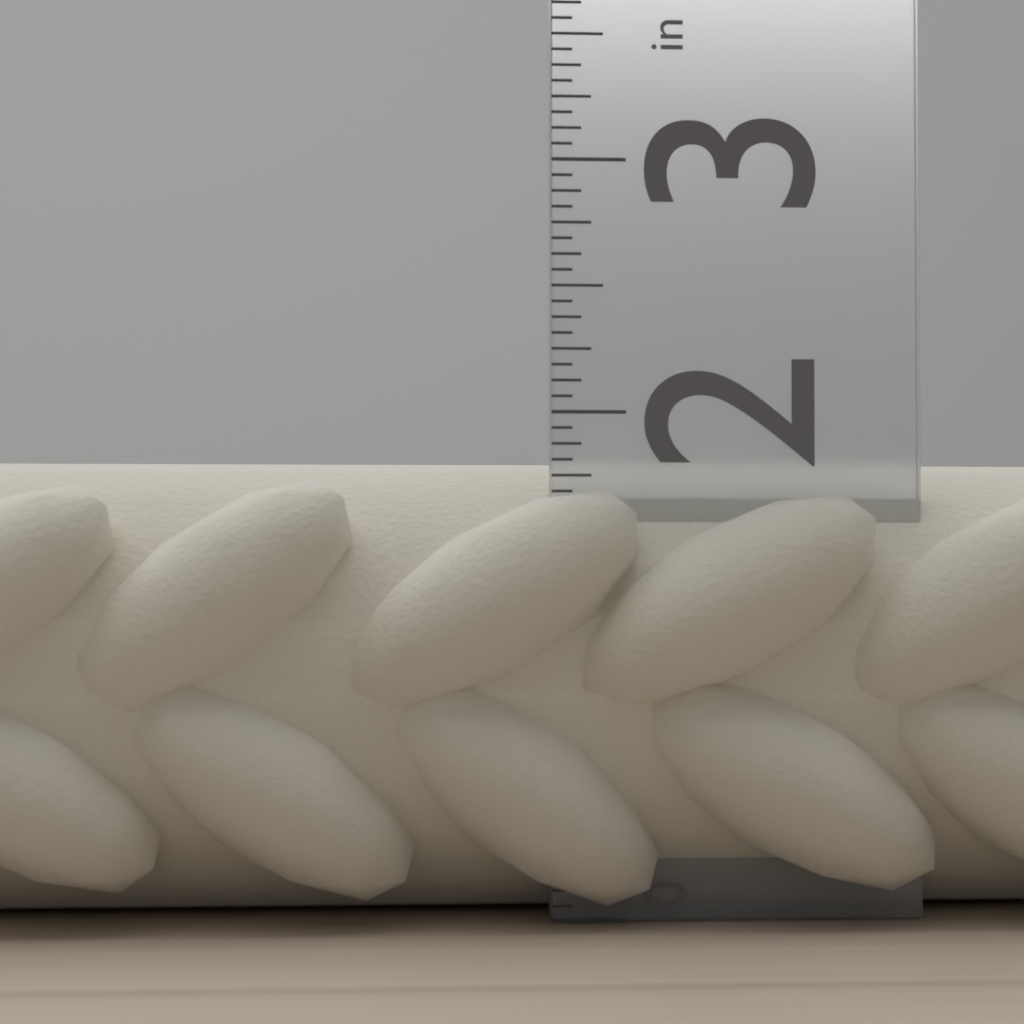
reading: 1.8125 in
